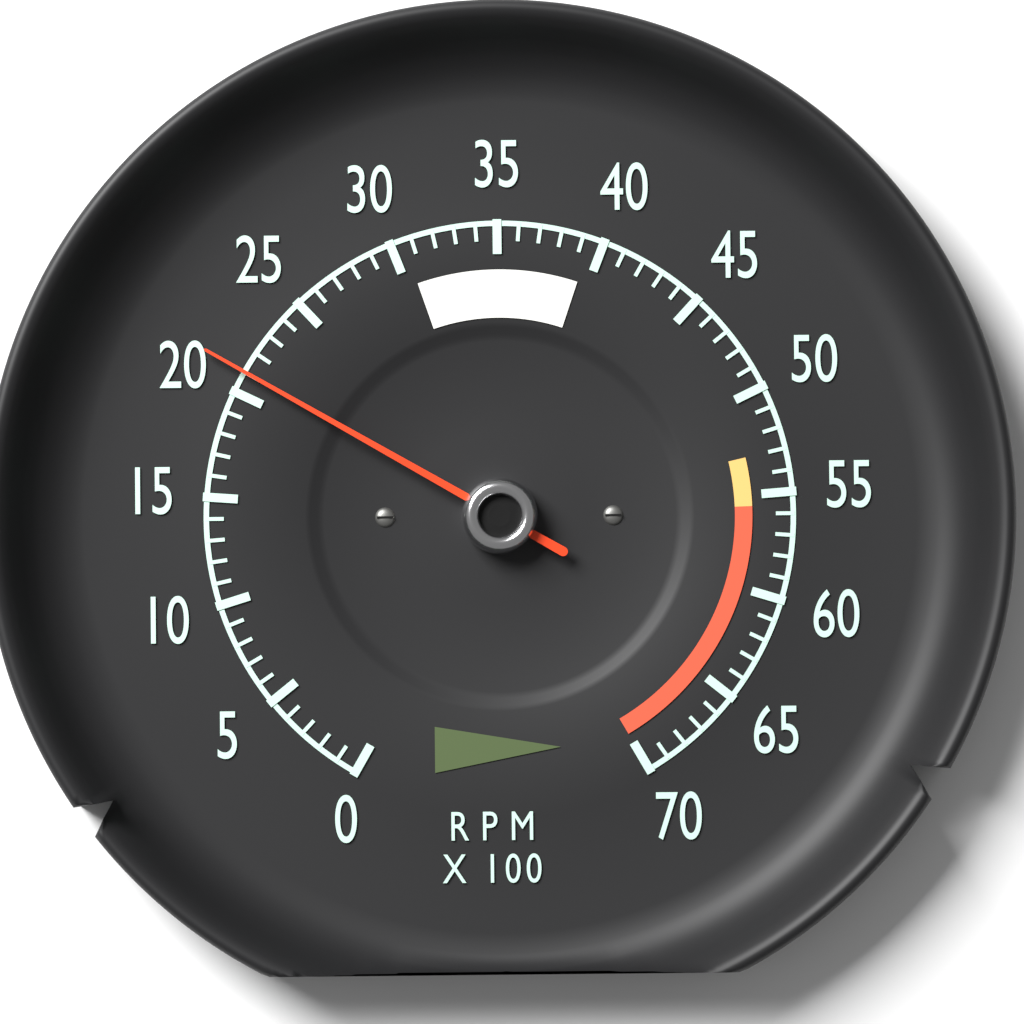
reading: 2100 RPM
